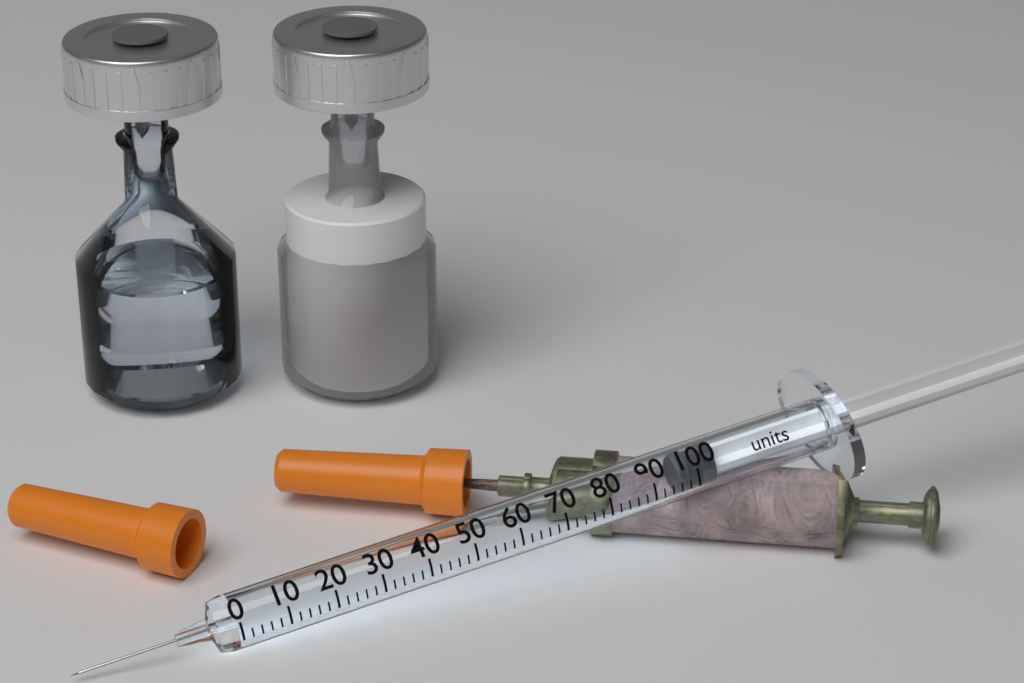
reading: 96 units
